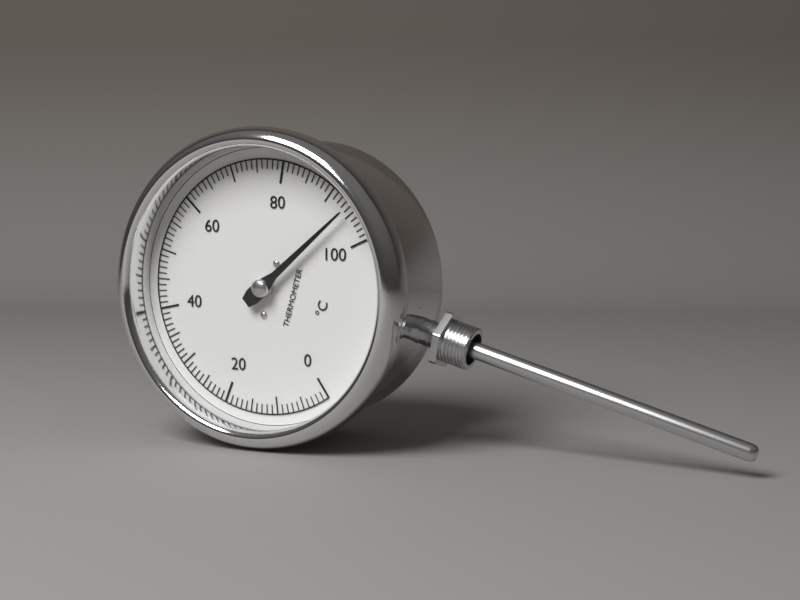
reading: 94 °C
